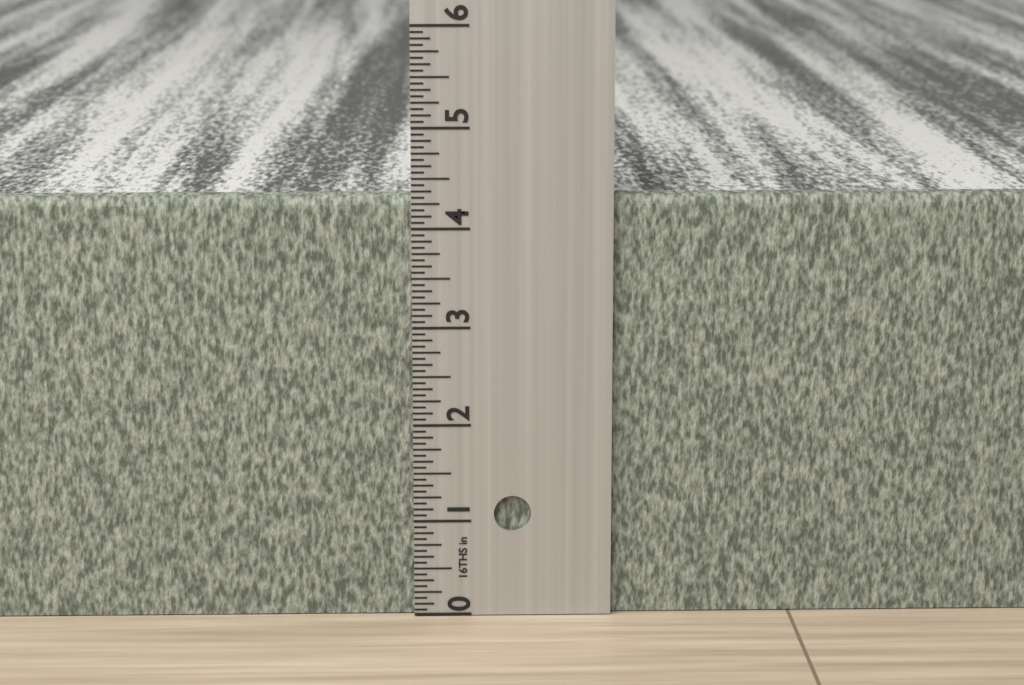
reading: 4.3125 in
